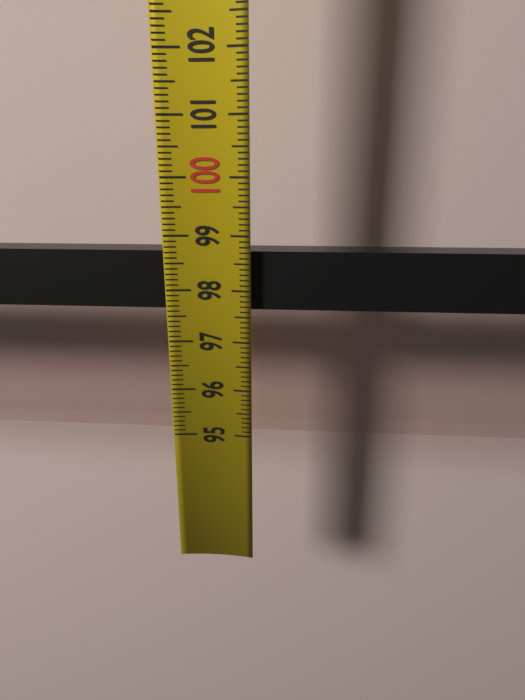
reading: 98.7 (no unit)
